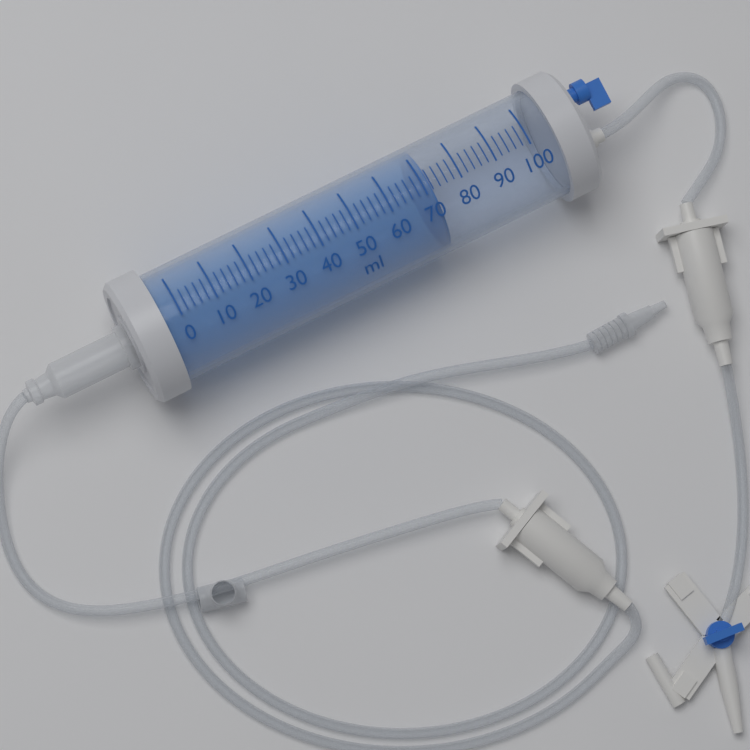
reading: 72 ml
